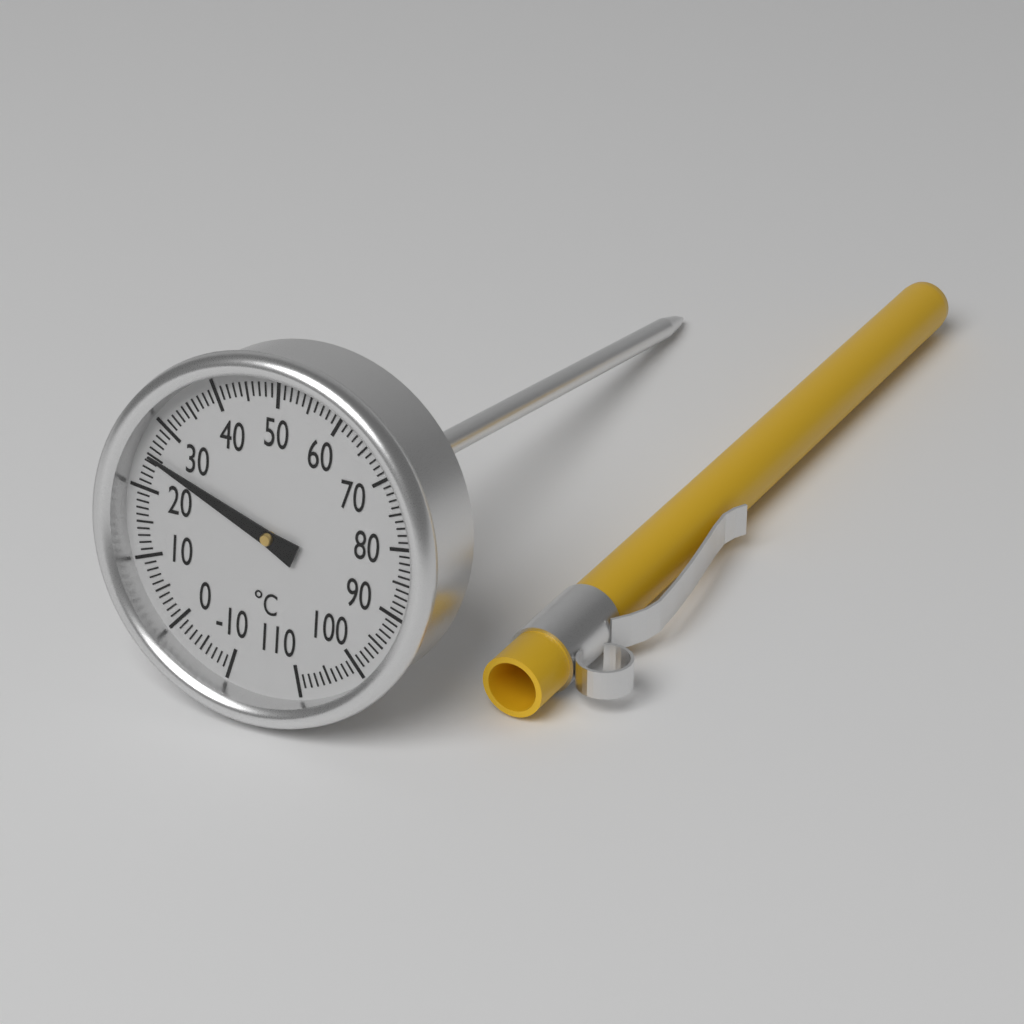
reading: 25 °C
